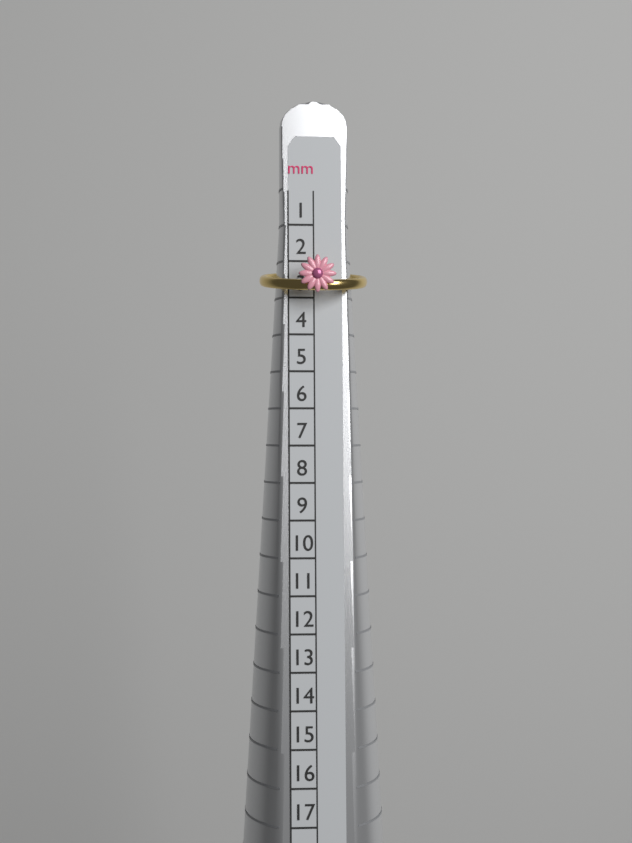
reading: 3 mm
